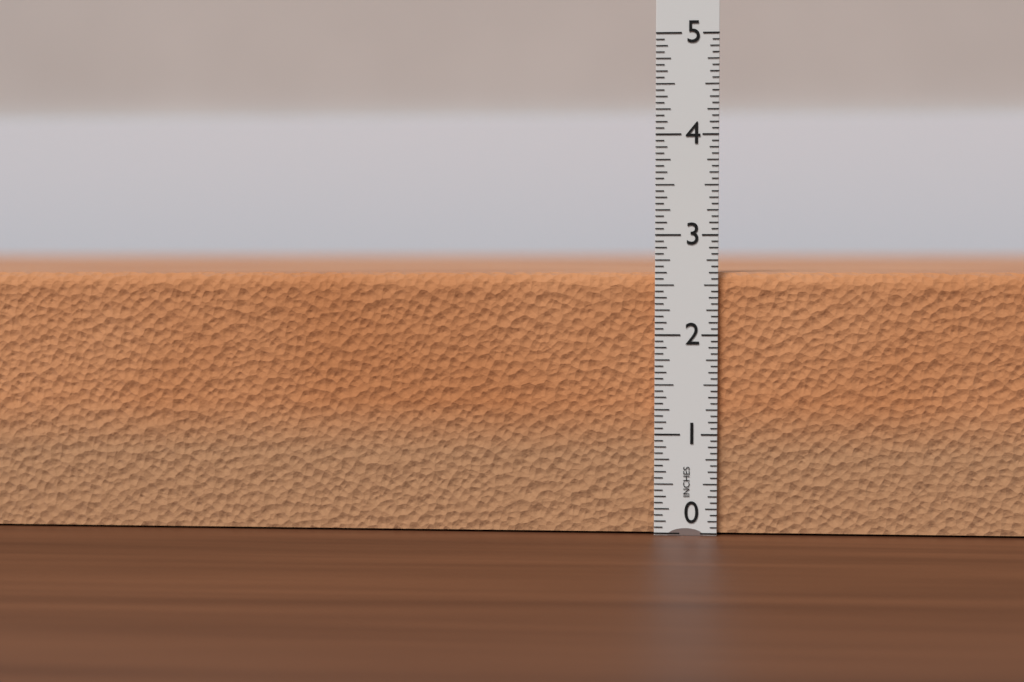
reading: 2.6250 in
